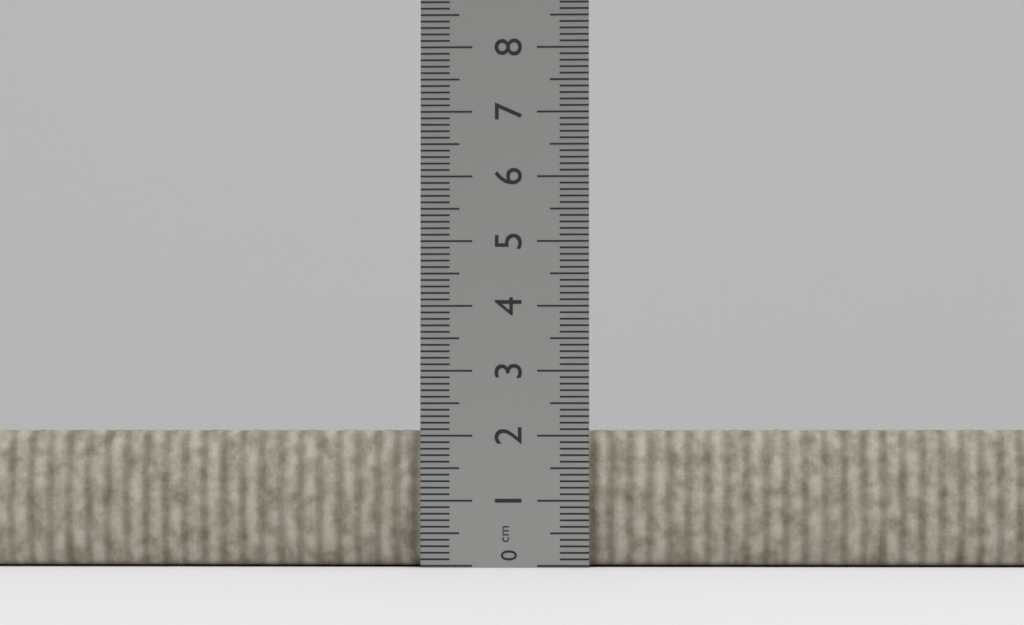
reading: 2.1 cm
